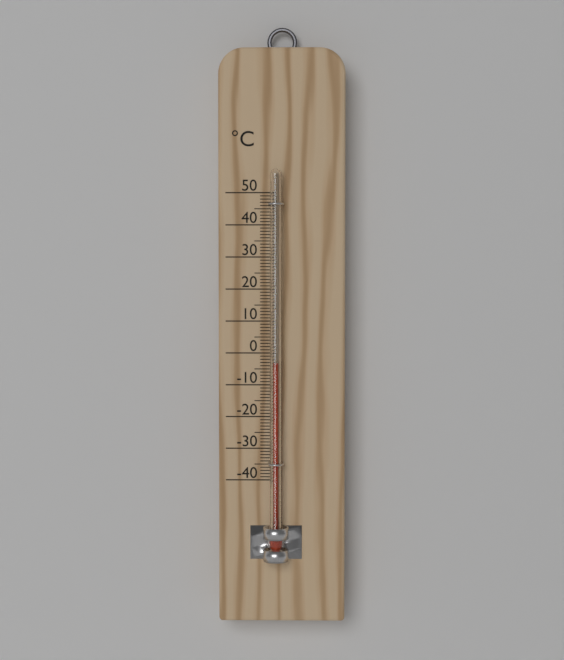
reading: -3 °C
